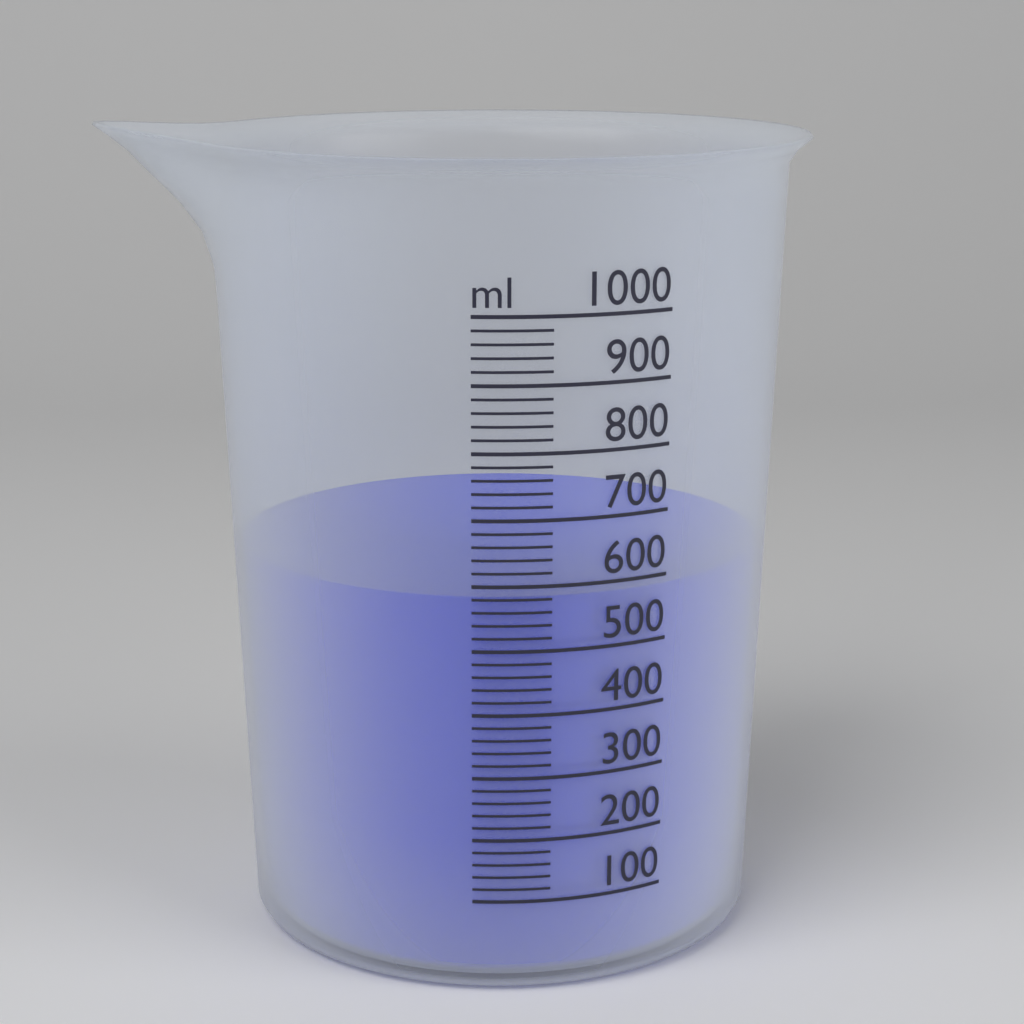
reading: 580 ml
